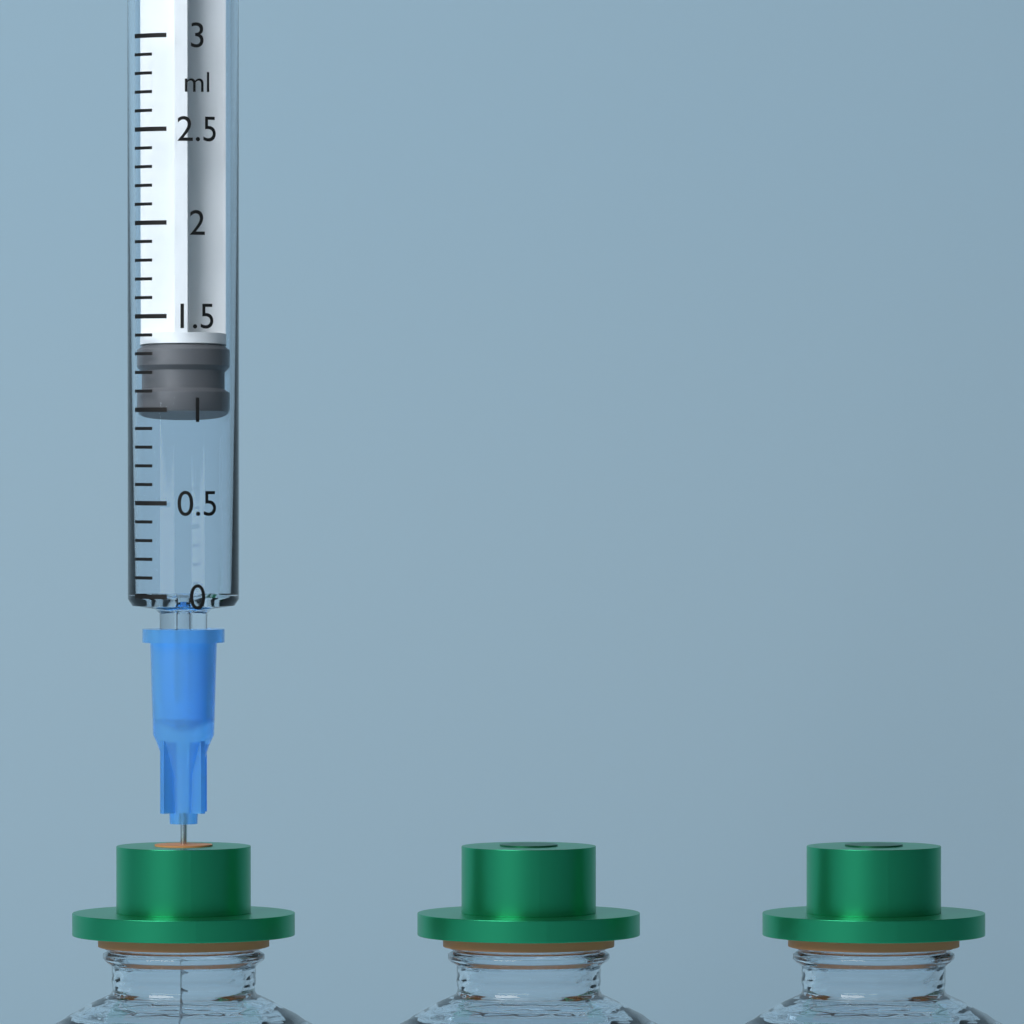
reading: 1.0 ml
